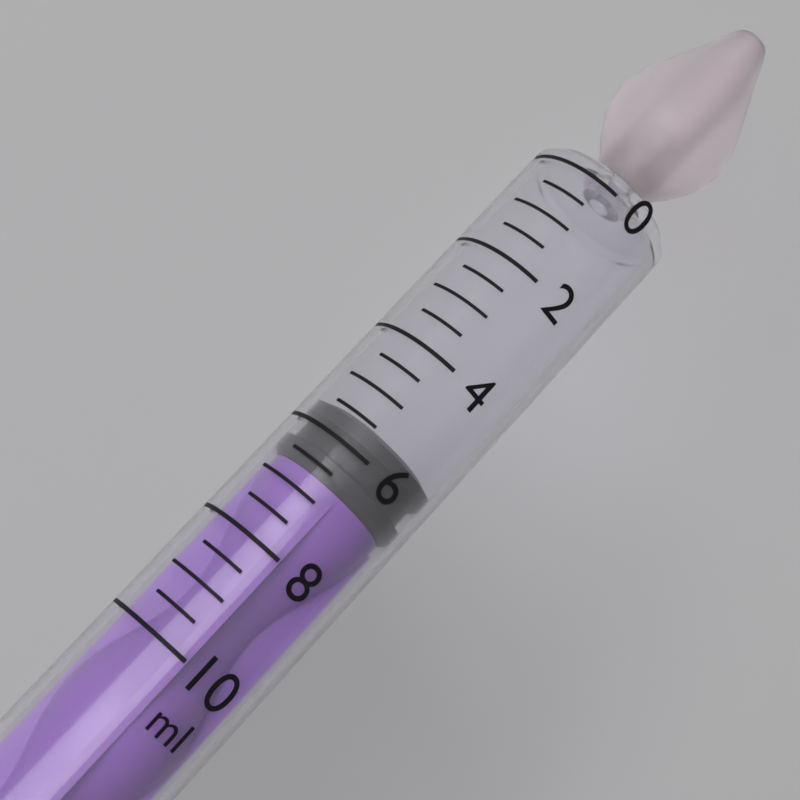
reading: 5.5 ml
